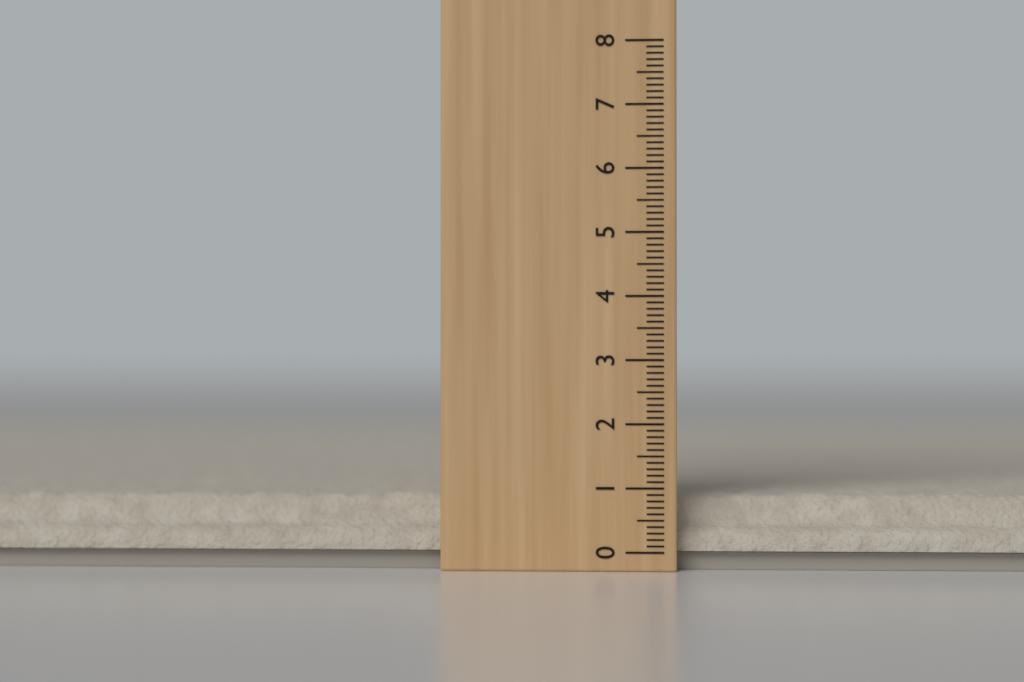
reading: 0.9 (no unit)
